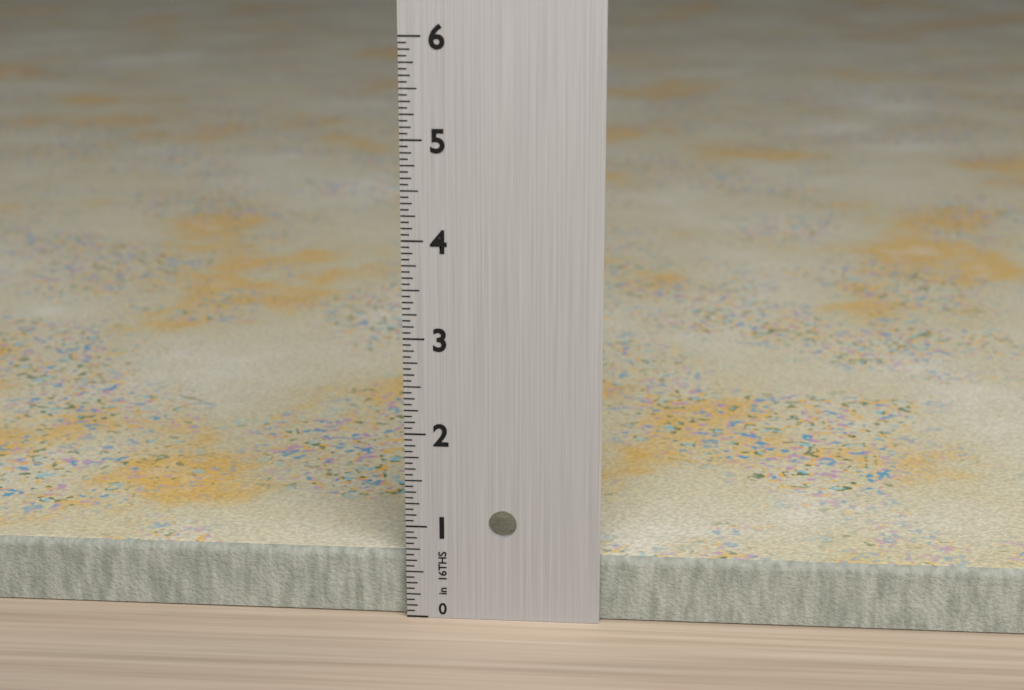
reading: 0.6875 in
